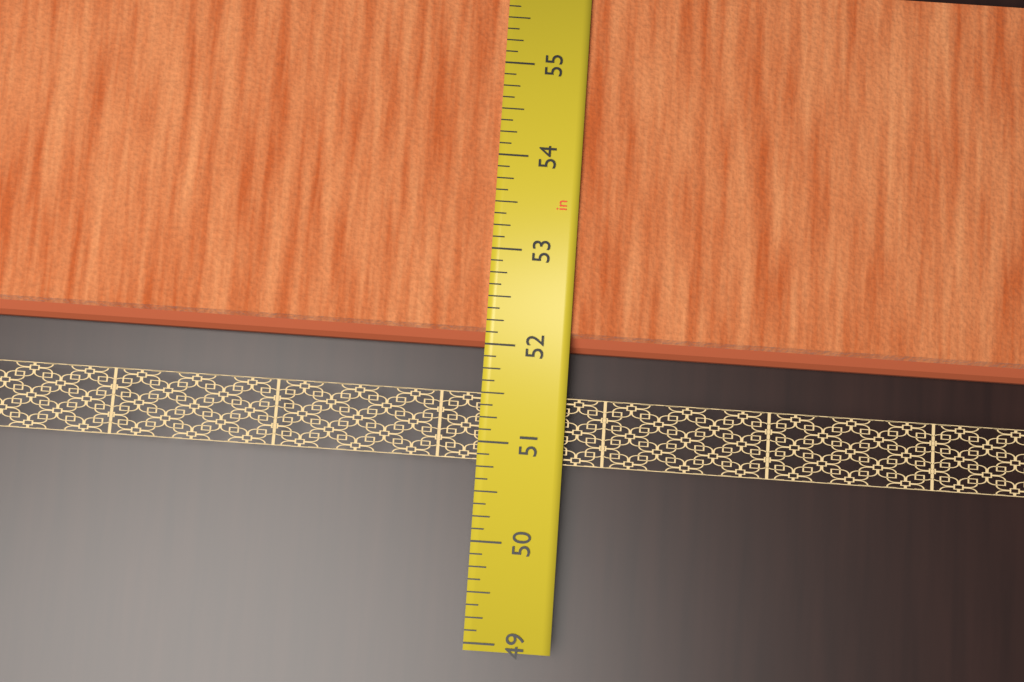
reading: 52.000 in
